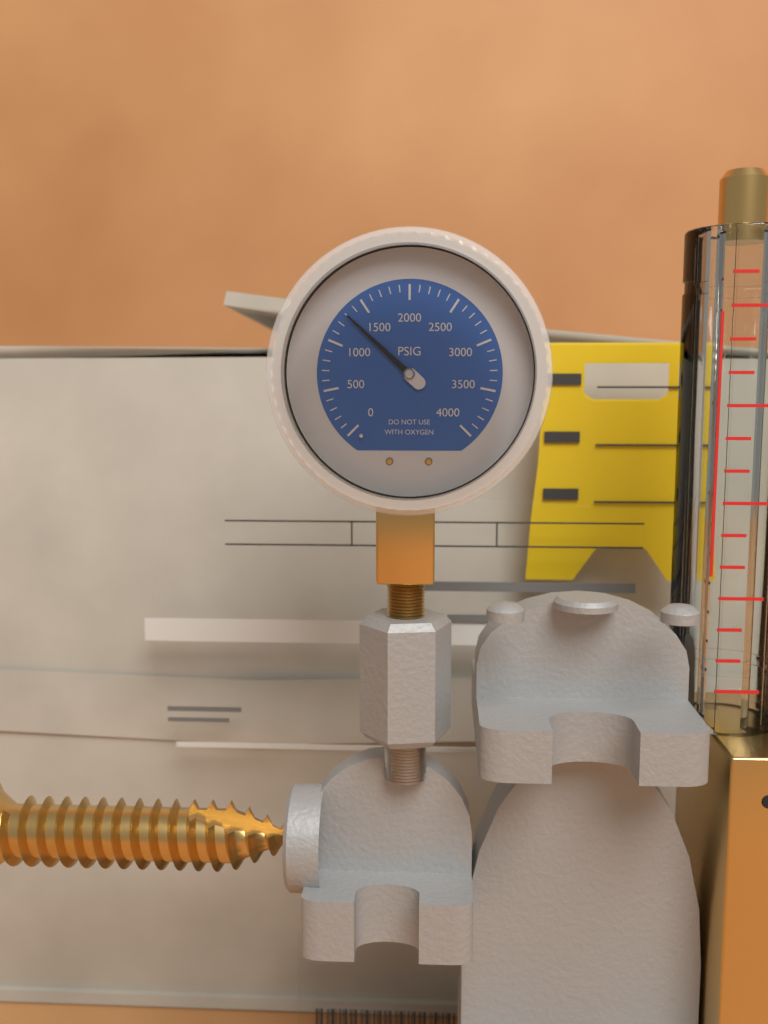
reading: 1300 psi
